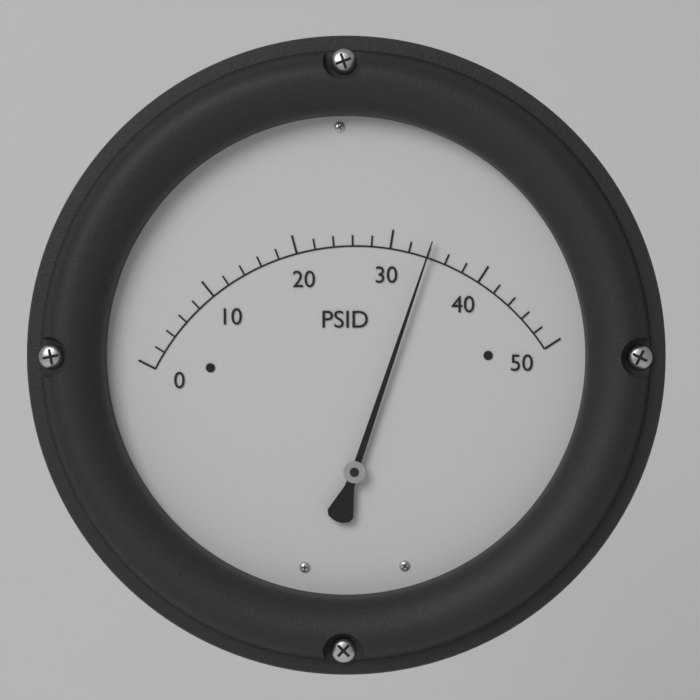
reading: 34 PSID
